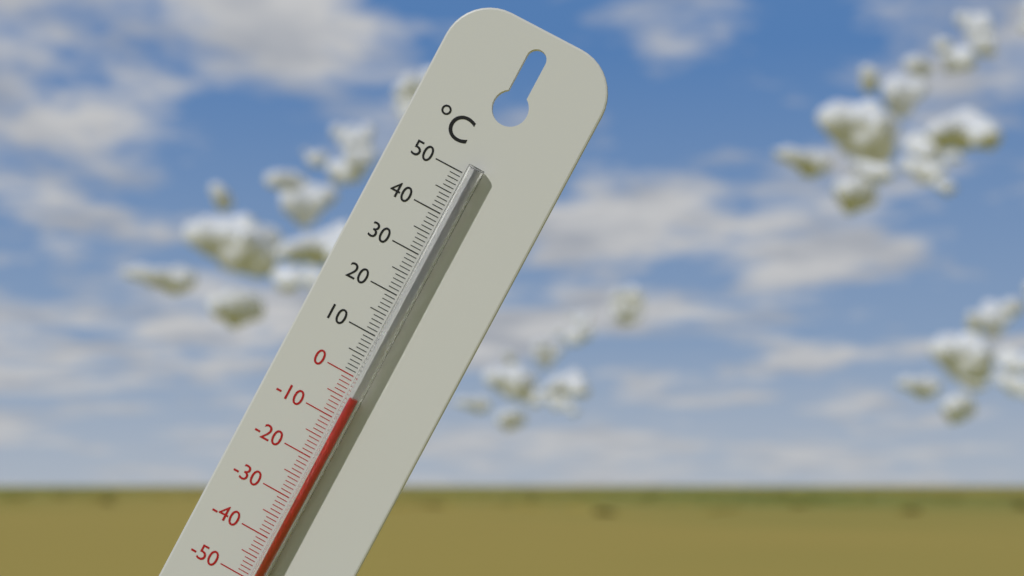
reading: -4 °C
